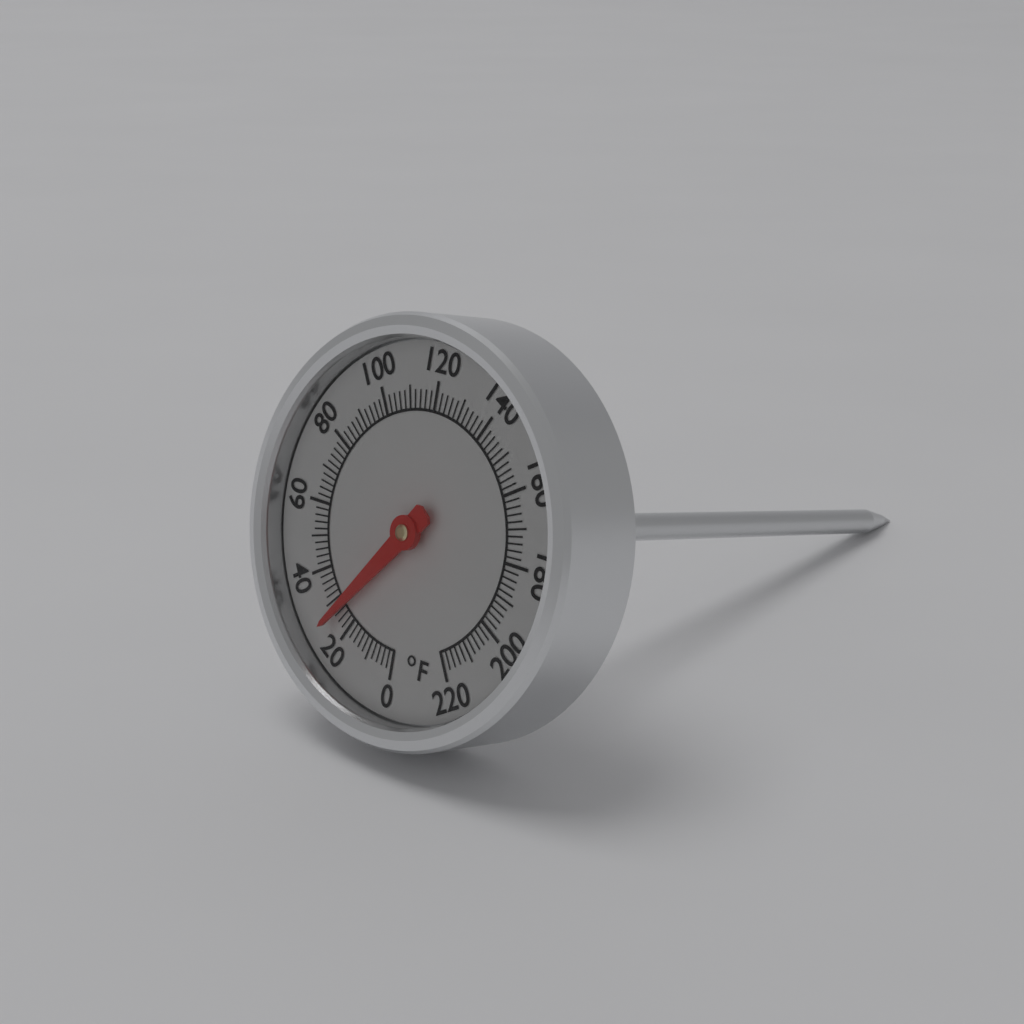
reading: 26 °F
